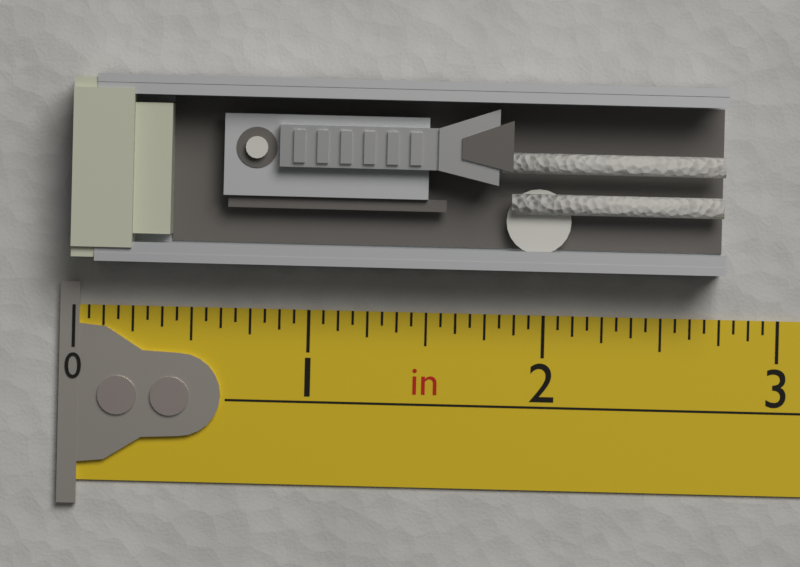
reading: 2.7500 in
